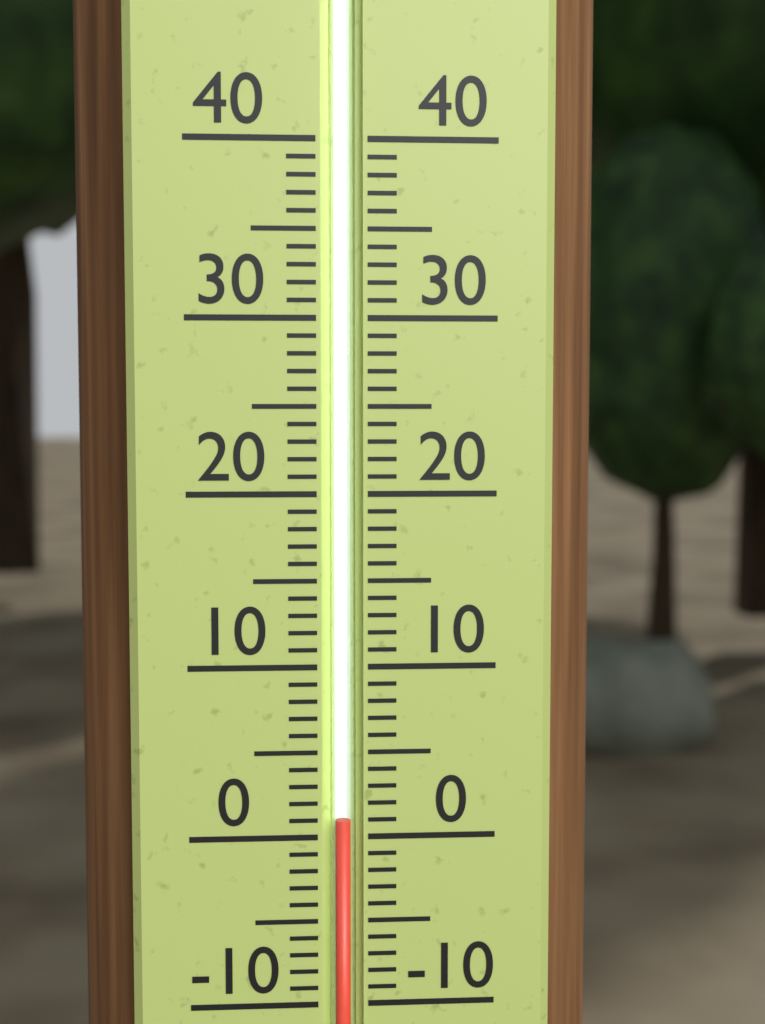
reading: 1 (no unit)
